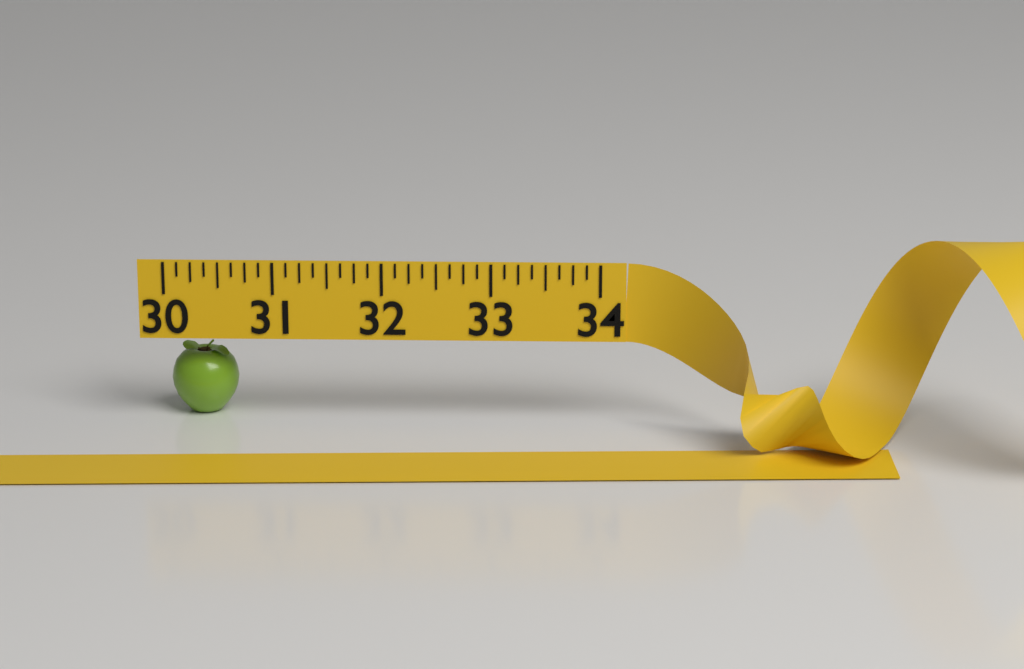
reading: 30.625 (no unit)
